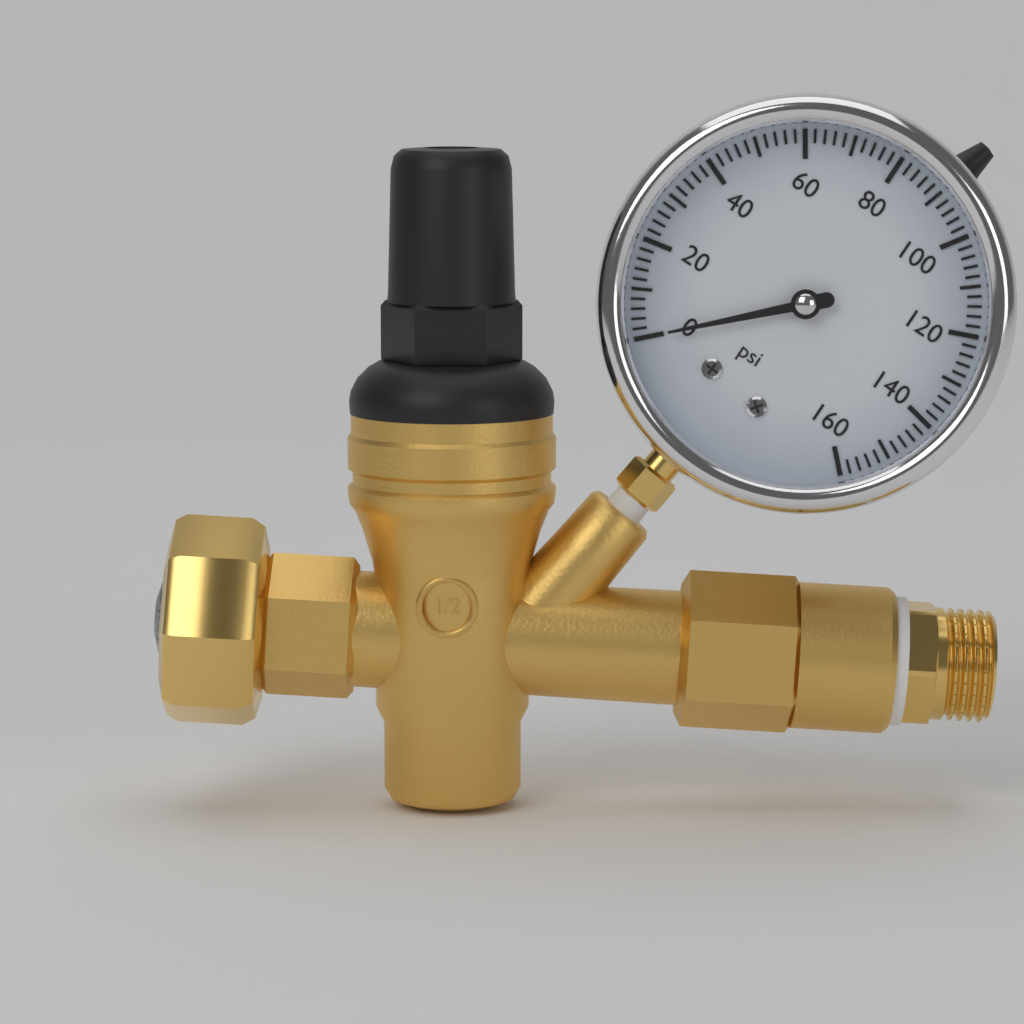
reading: 0 psi
